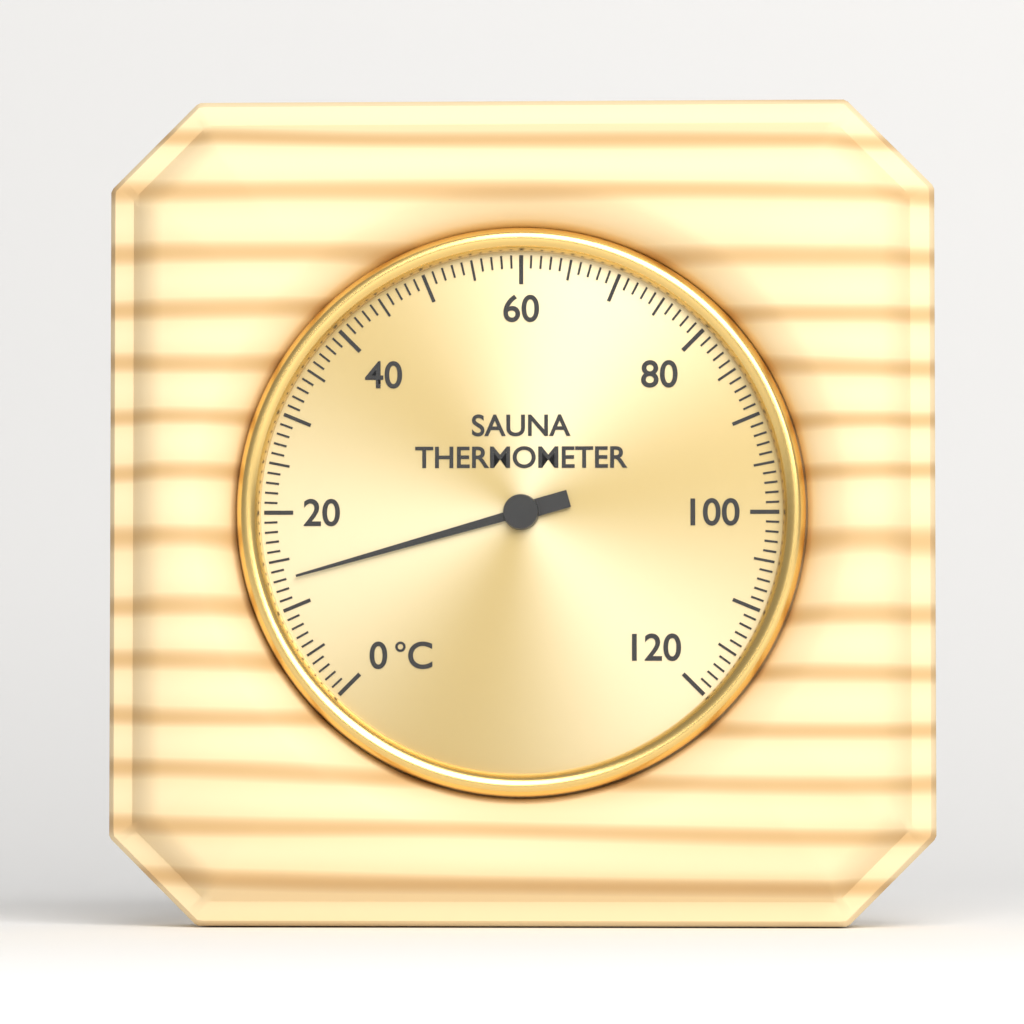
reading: 13 °C
